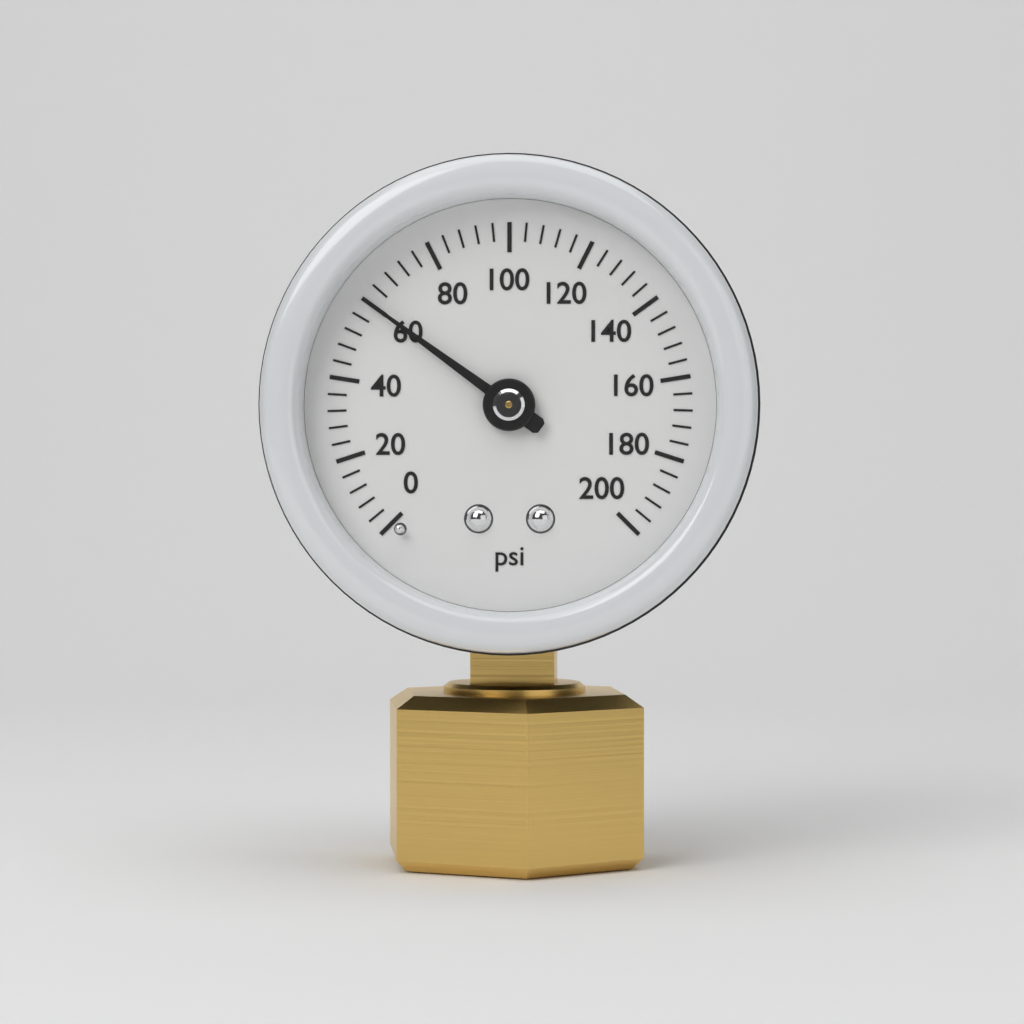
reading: 60 psi
